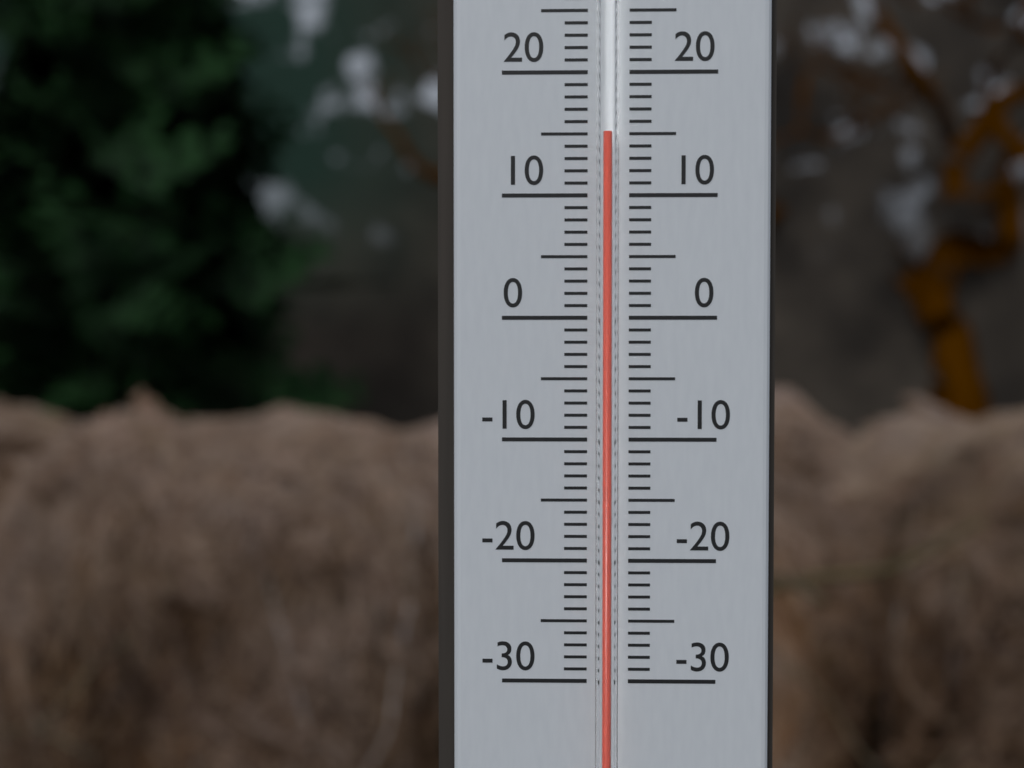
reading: 15 °C
